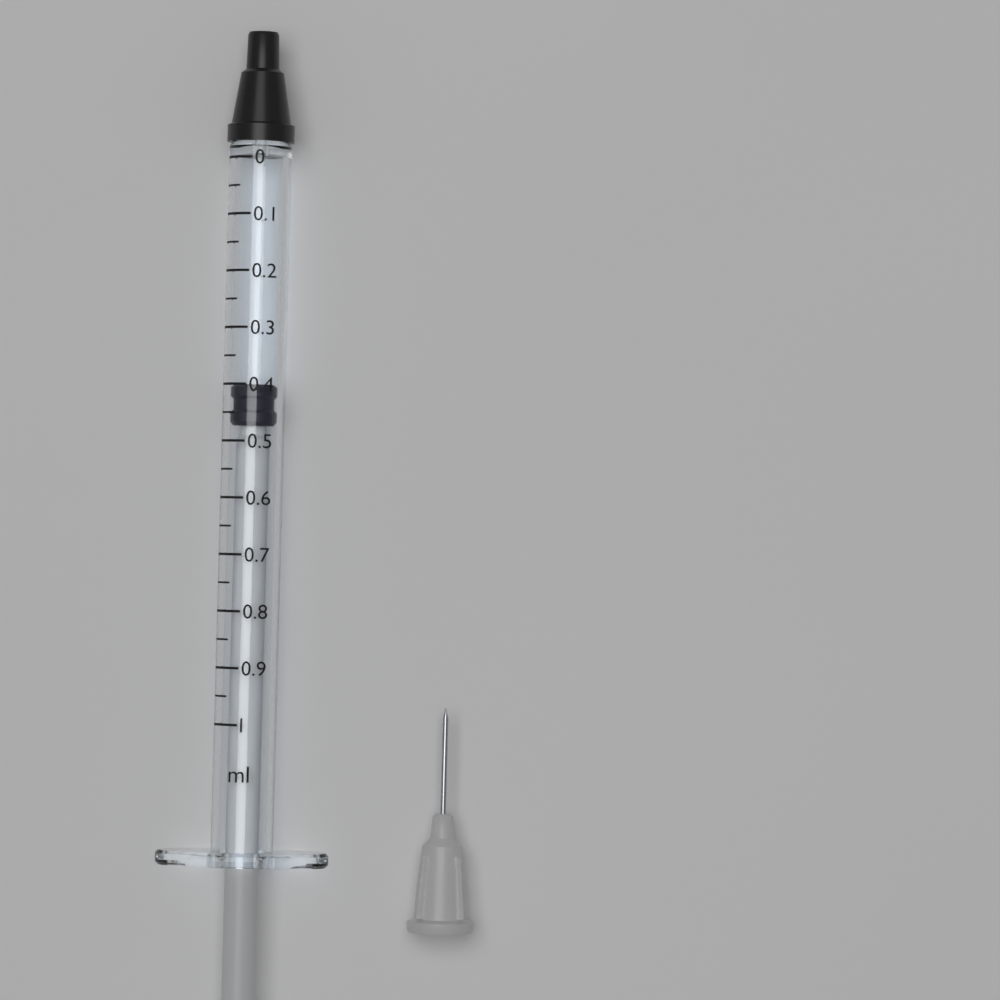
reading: 0.40 ml
